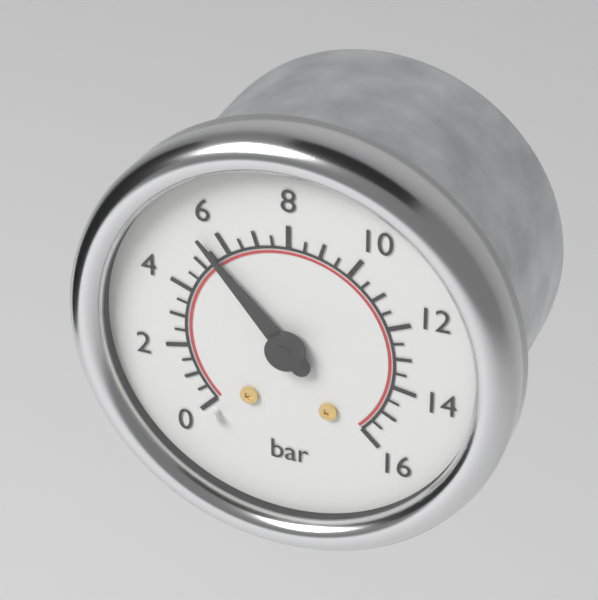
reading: 5.5 bar
